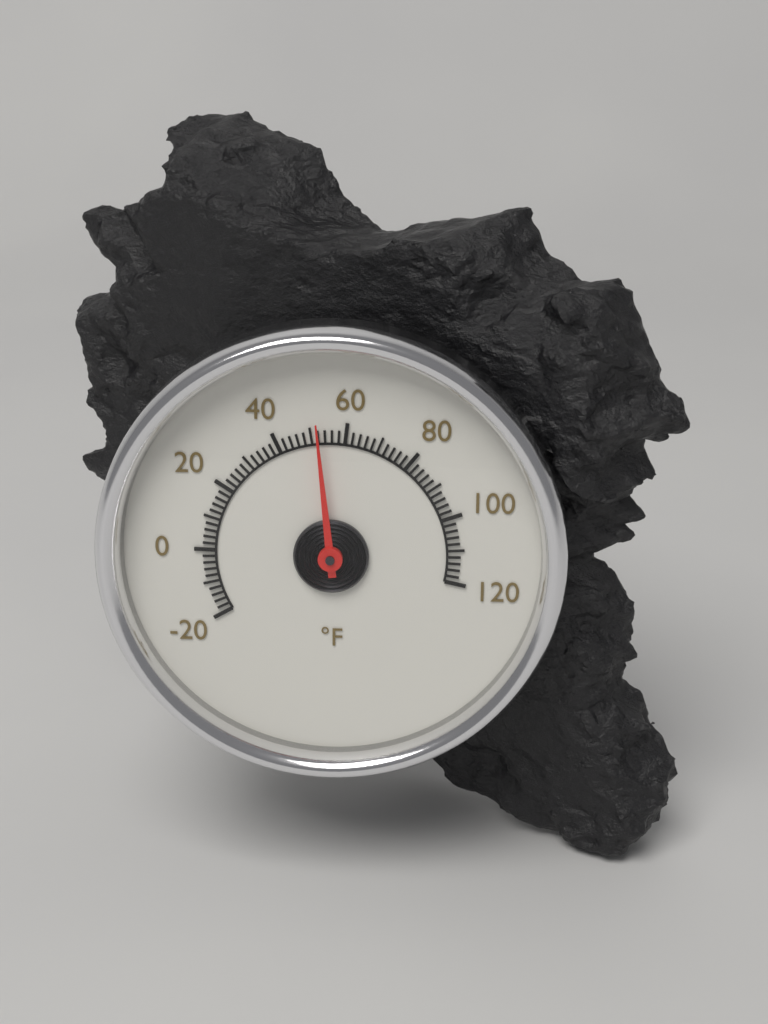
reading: 52 °F
